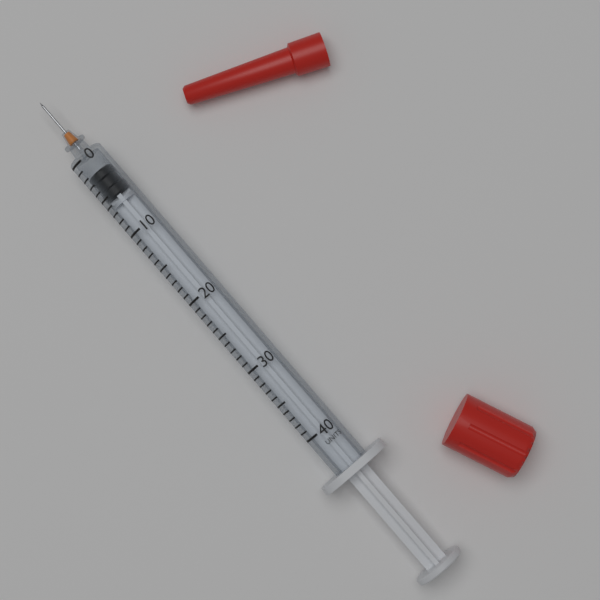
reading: 2 units
